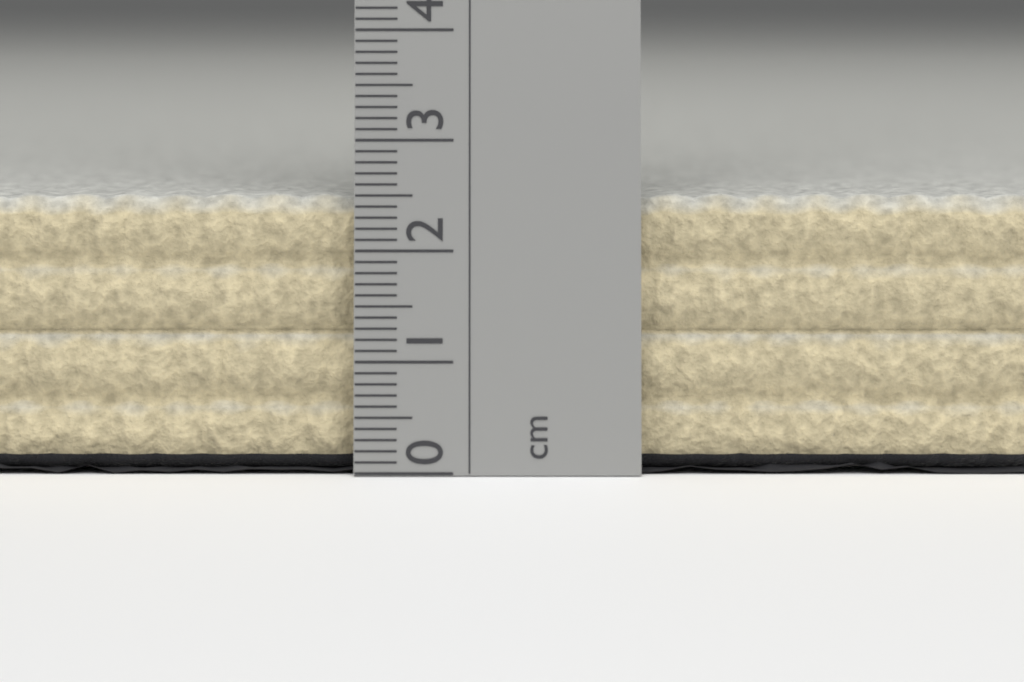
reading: 2.5 cm
